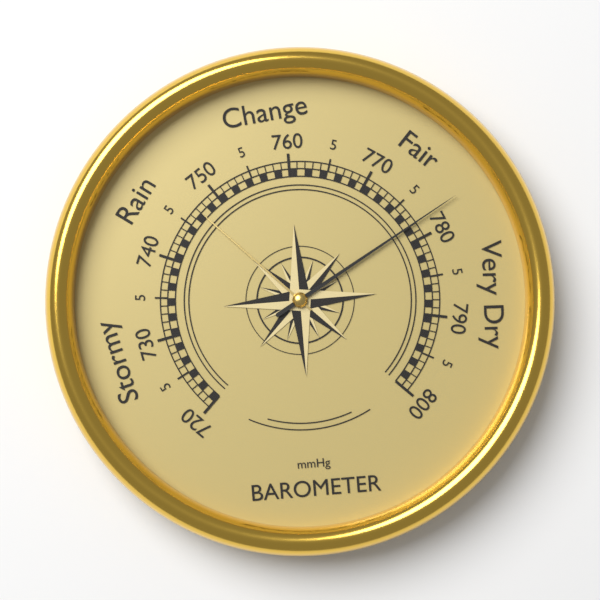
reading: 778 mmHg
